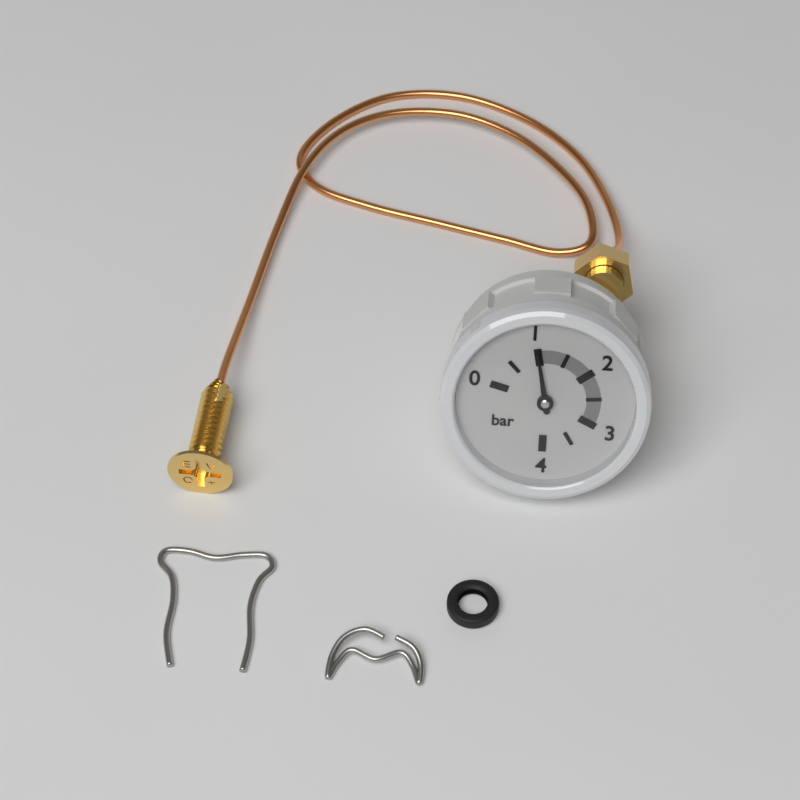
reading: 1.0 bar
